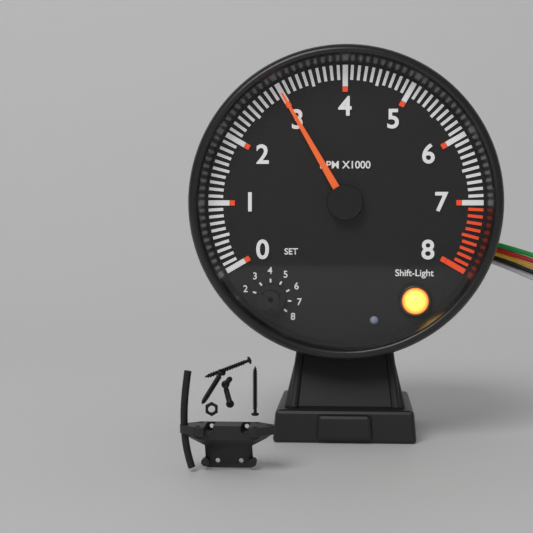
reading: 3000 RPM
